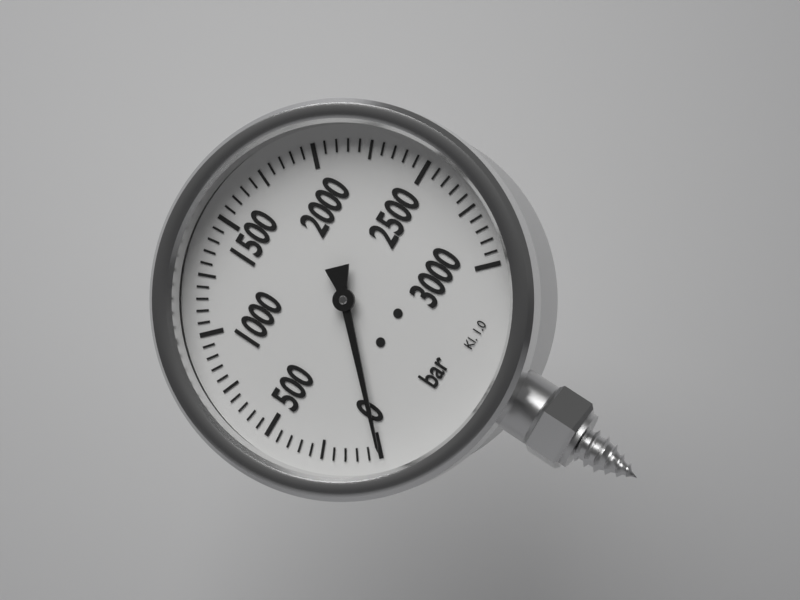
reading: 0 bar
